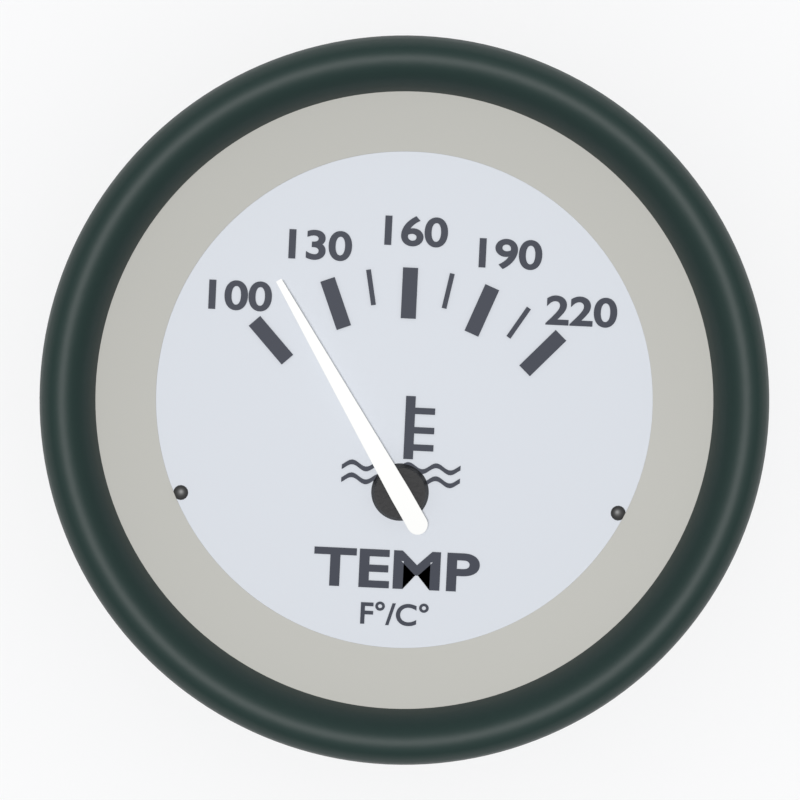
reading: 115 °F
